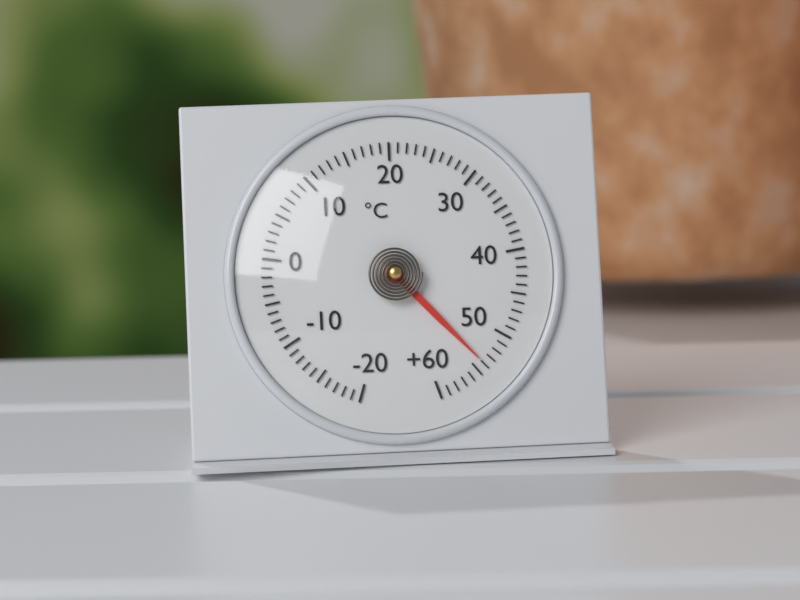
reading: 54 °C
